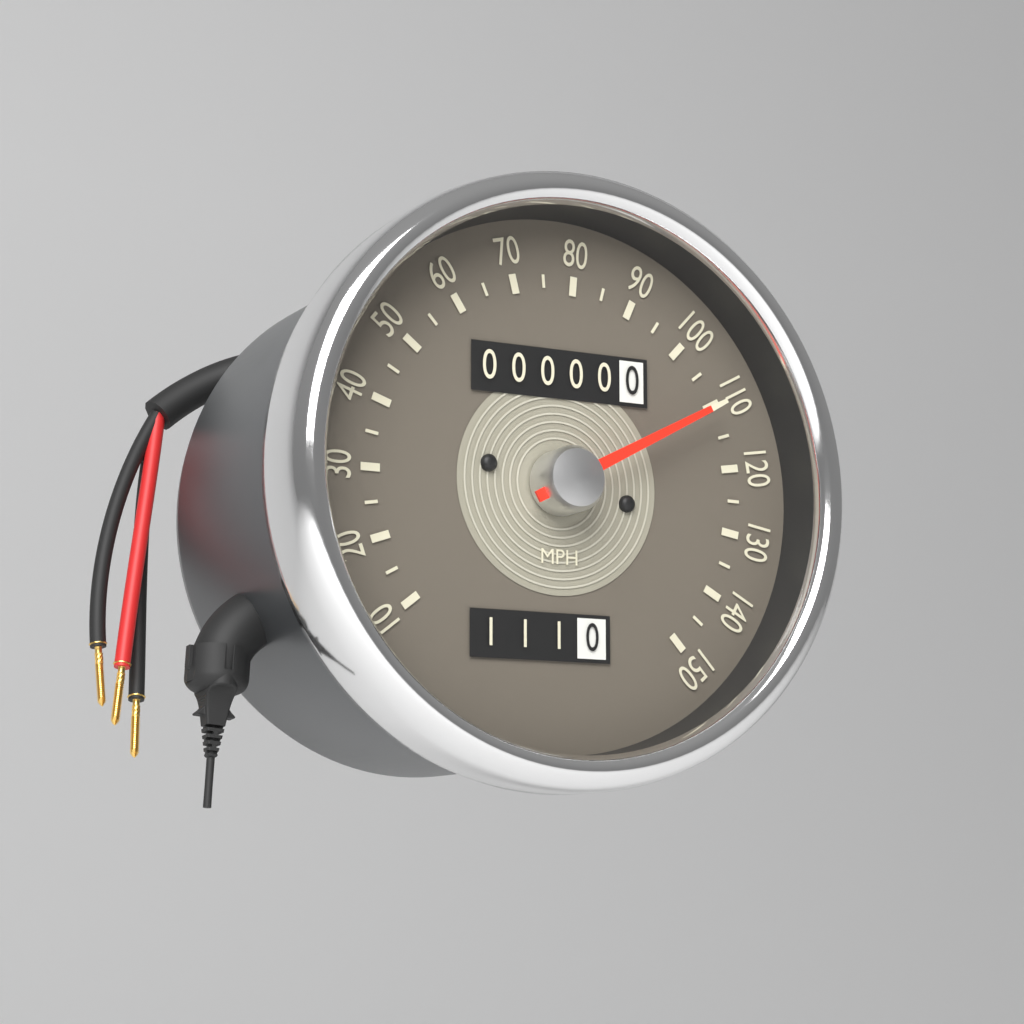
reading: 110 MPH
